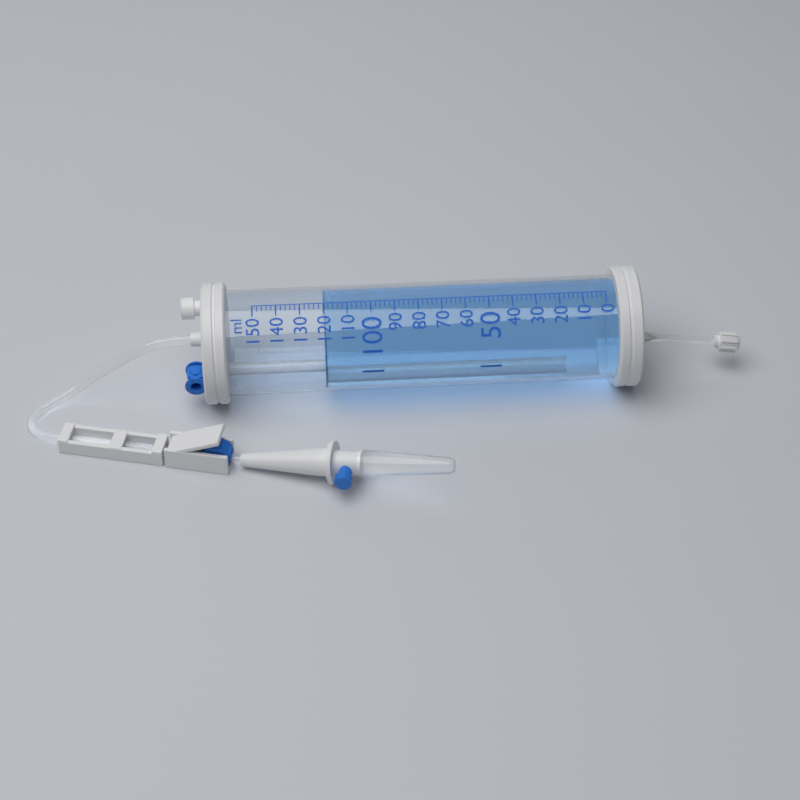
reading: 120 ml
